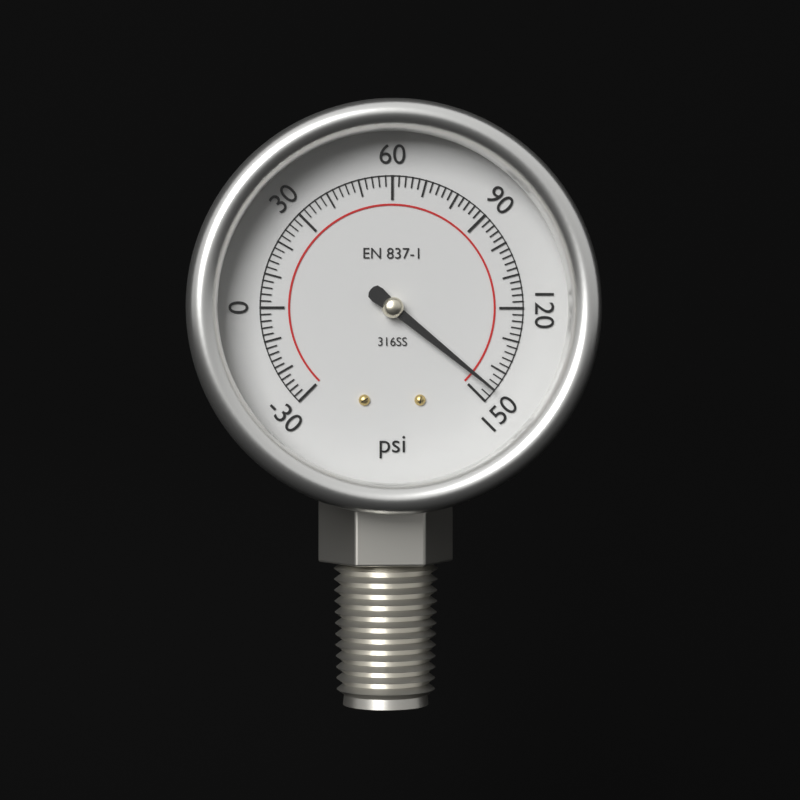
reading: 146 psi
